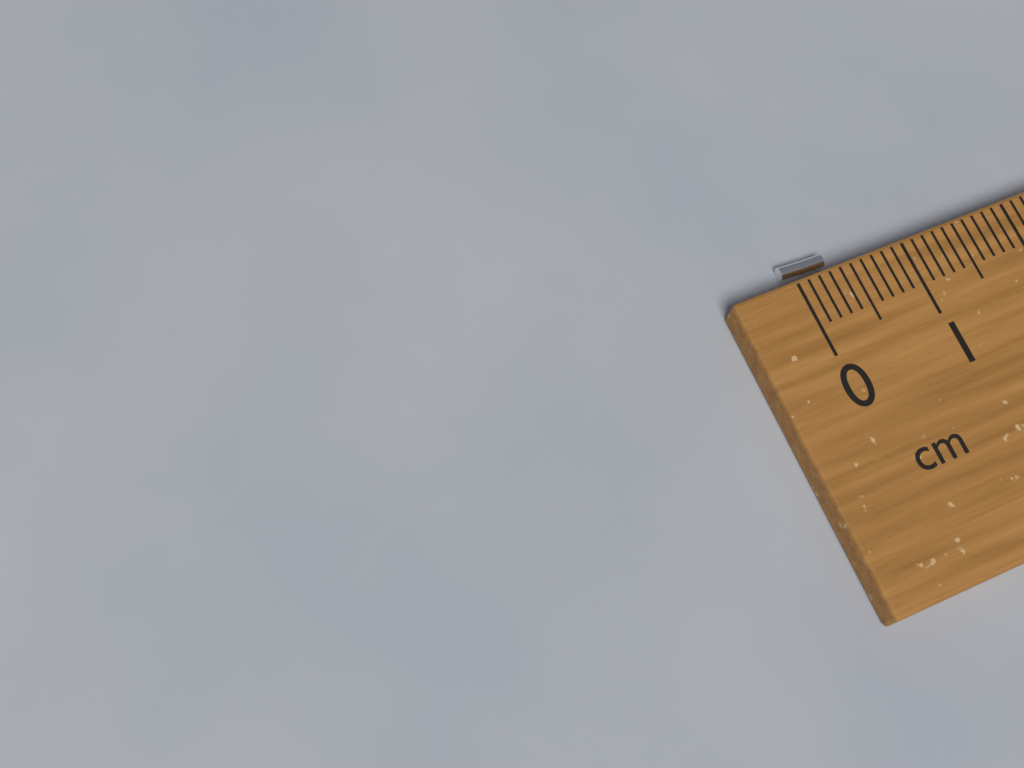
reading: 0.4 cm
